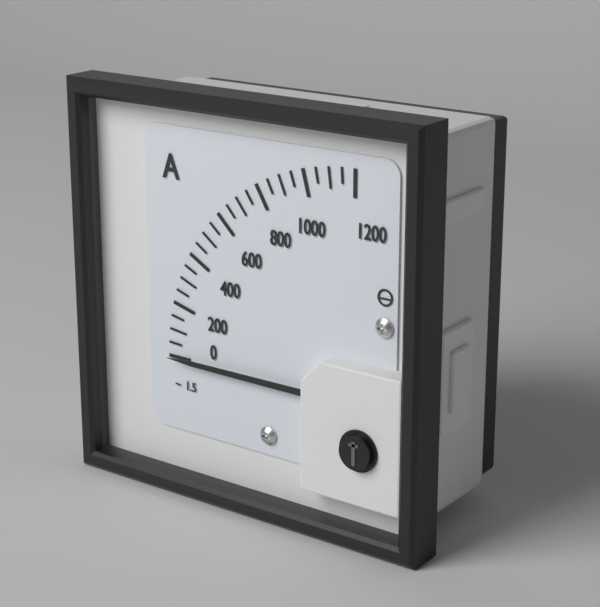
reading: 0 A
